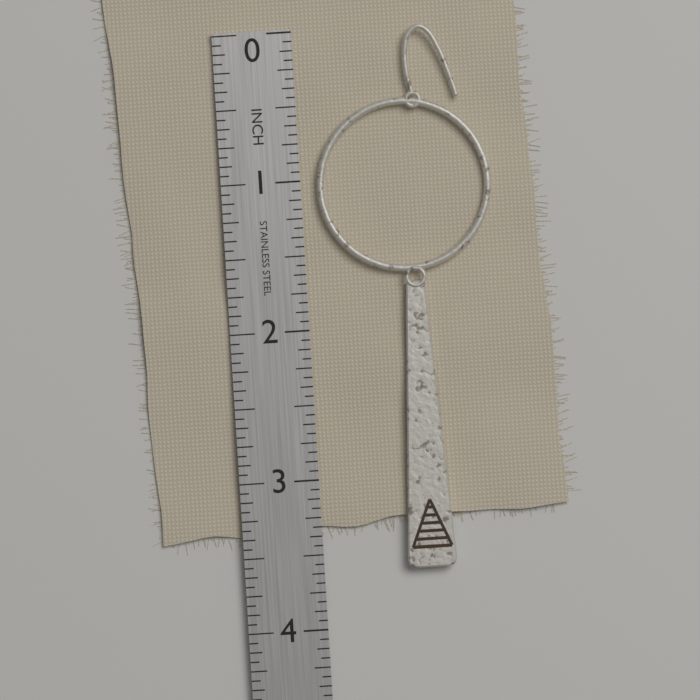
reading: 3.6250 in
